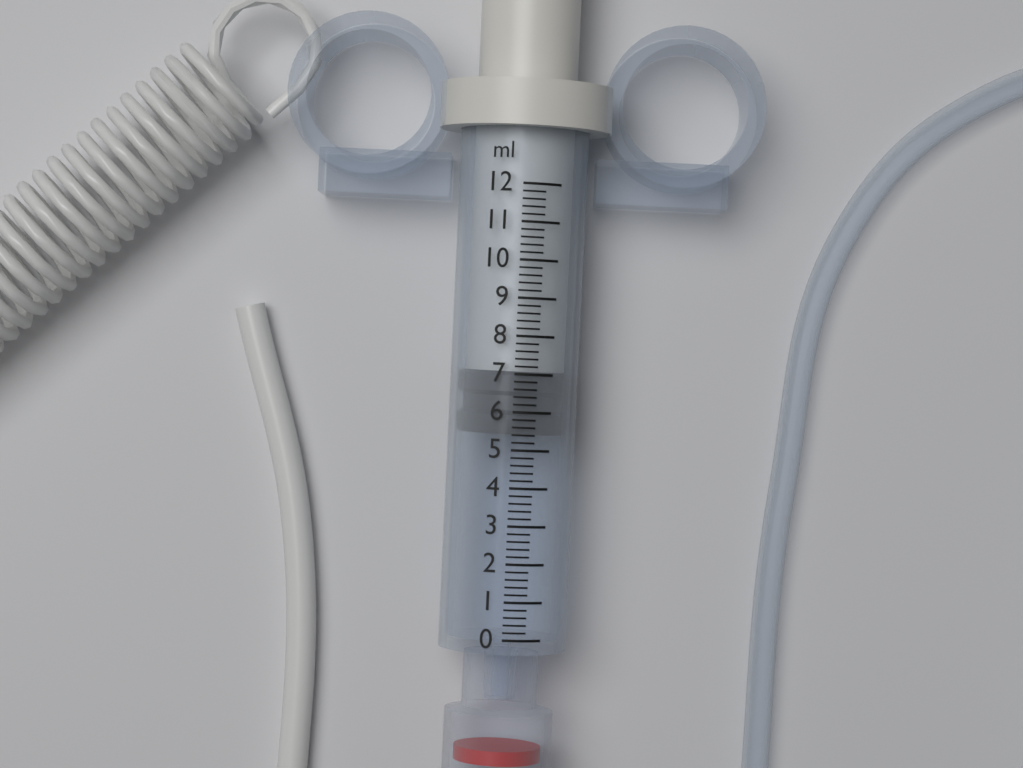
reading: 5.4 ml
